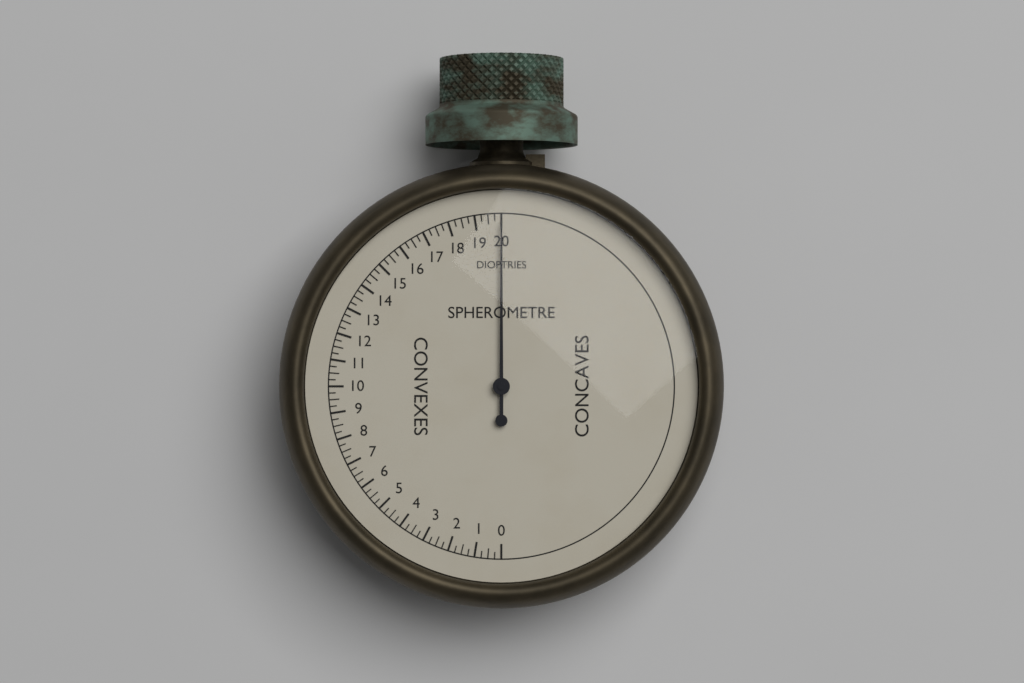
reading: 20.00 dioptries
